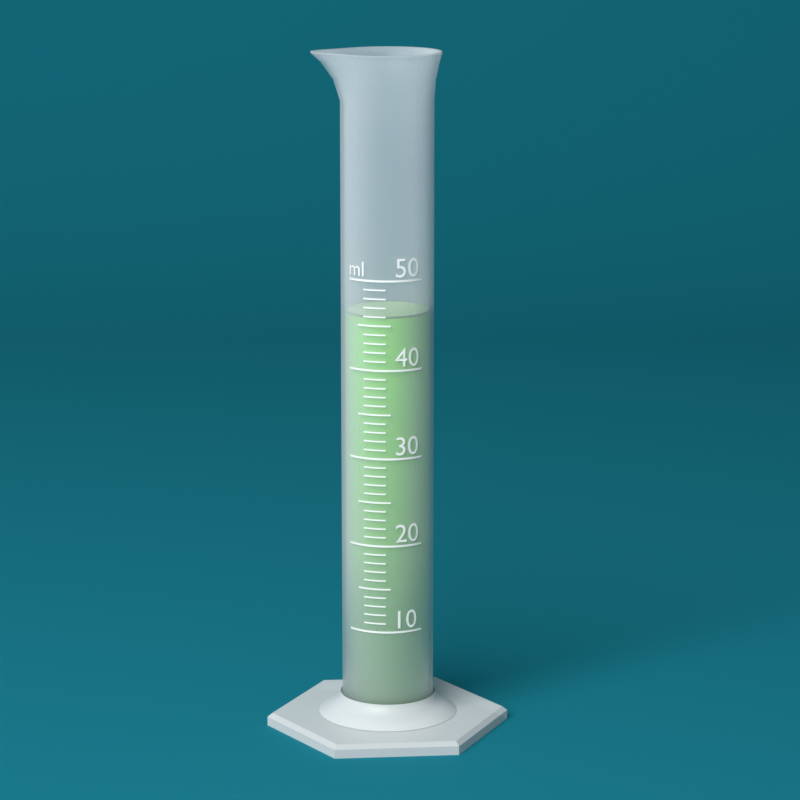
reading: 46 ml
